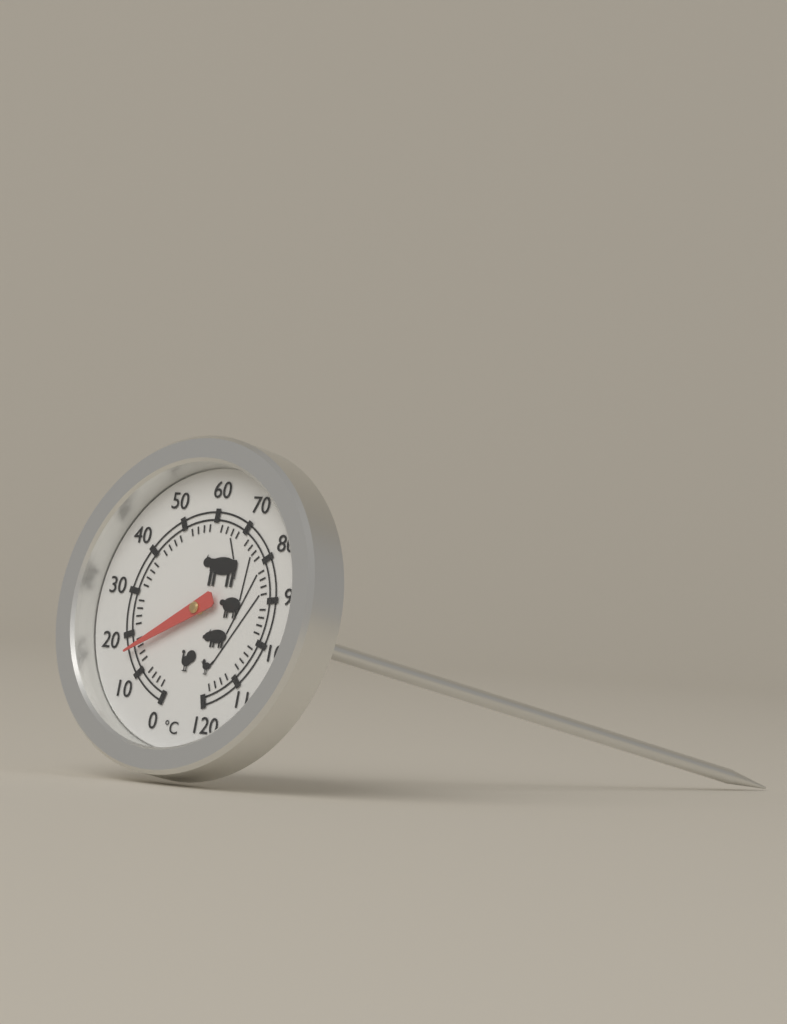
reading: 16 °C
